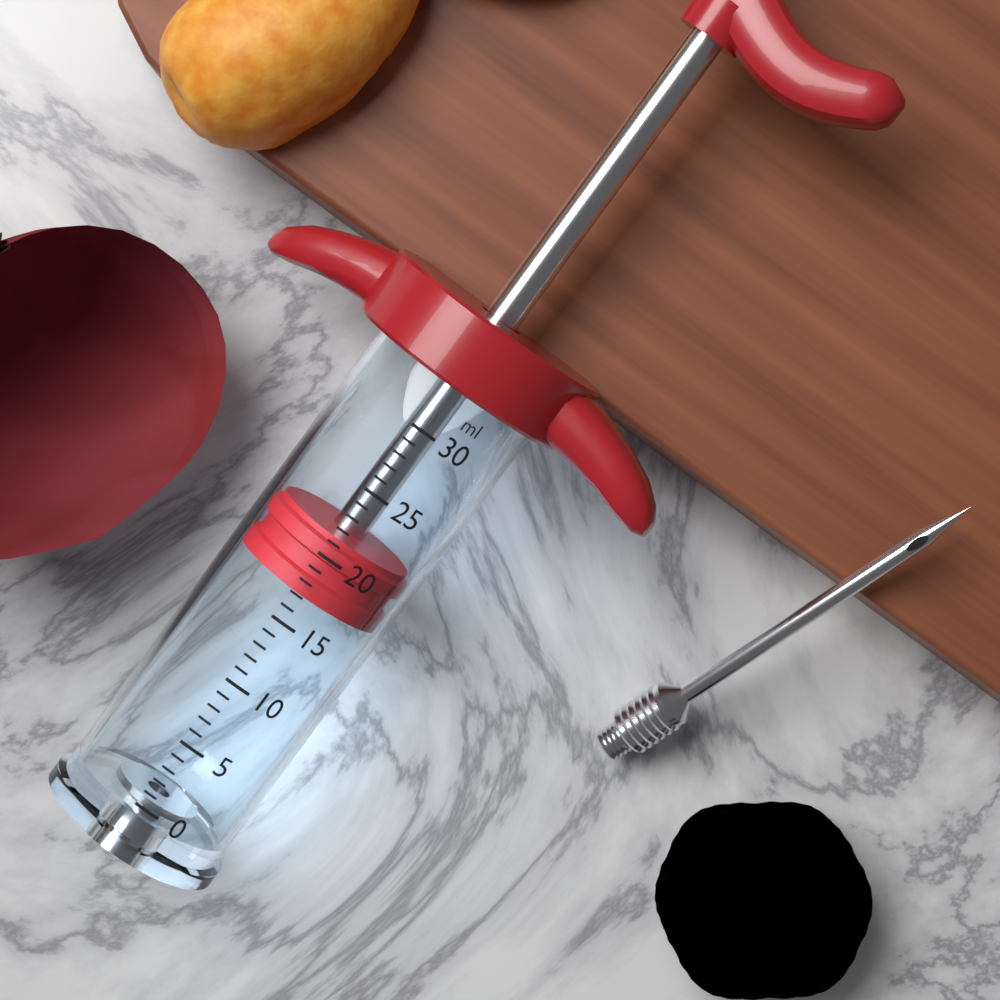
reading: 17 ml
